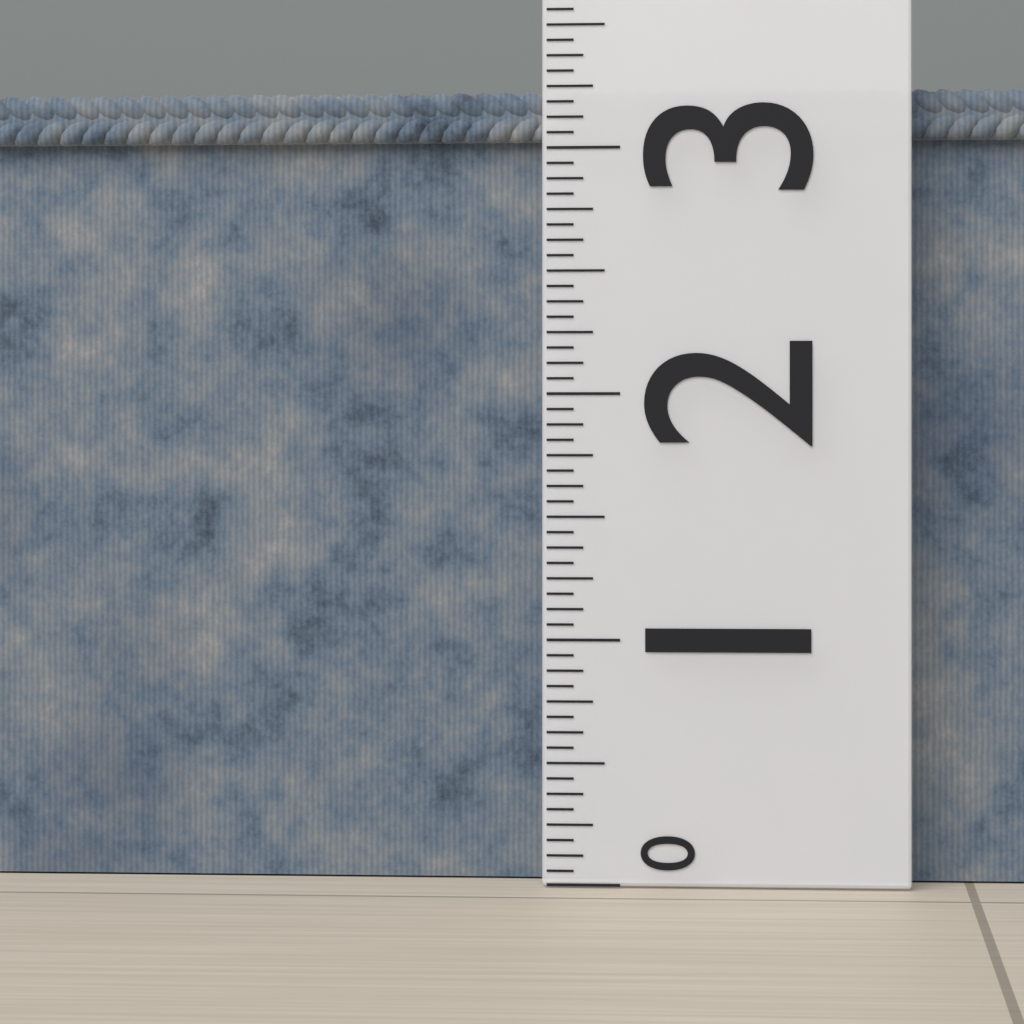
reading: 3.2500 (no unit)
